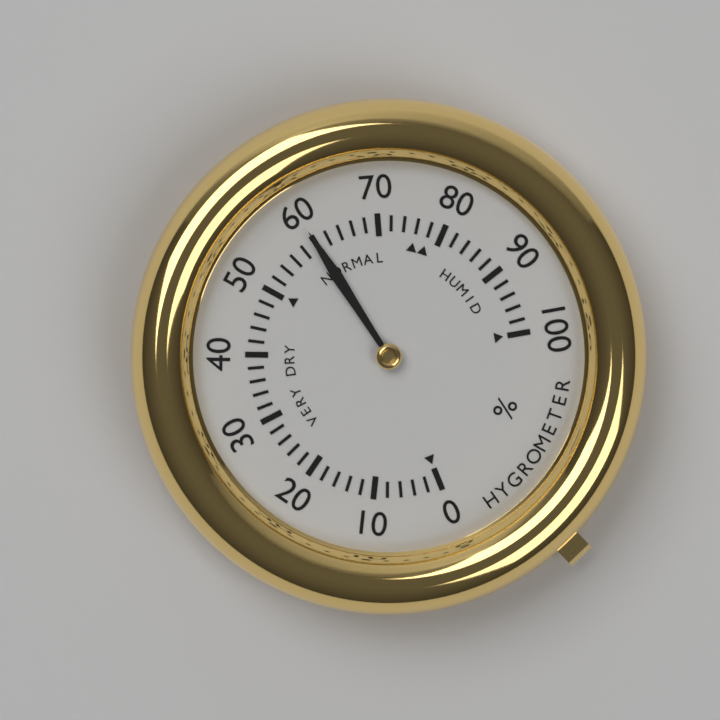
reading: 60 %
